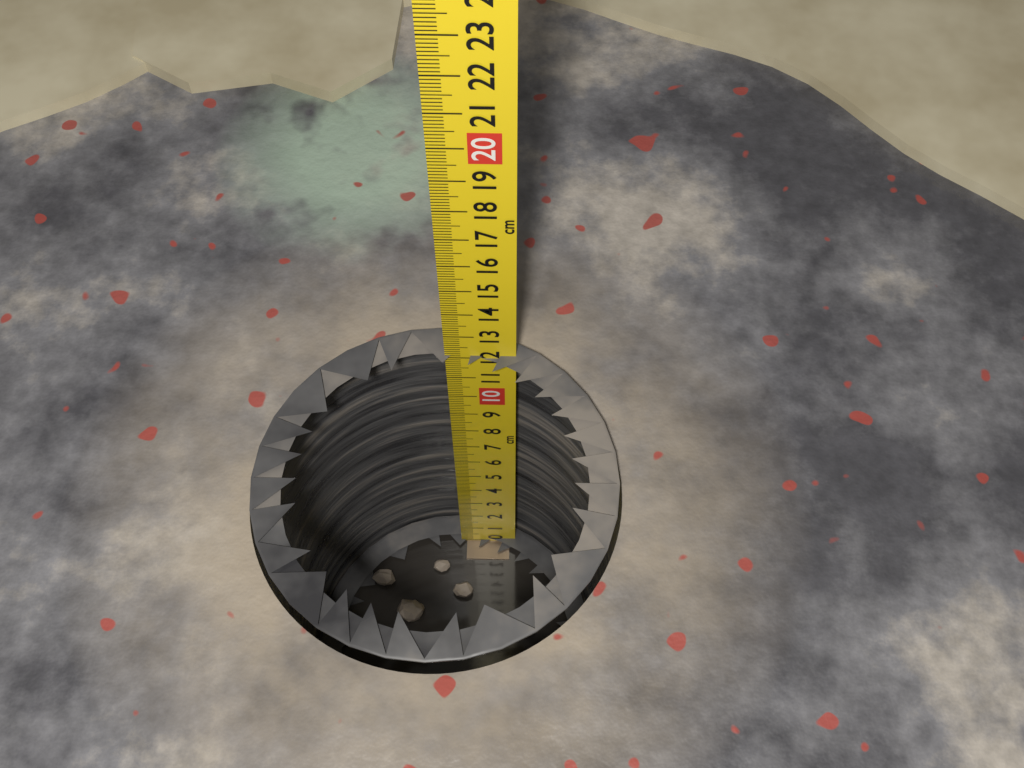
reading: 12.1 cm
